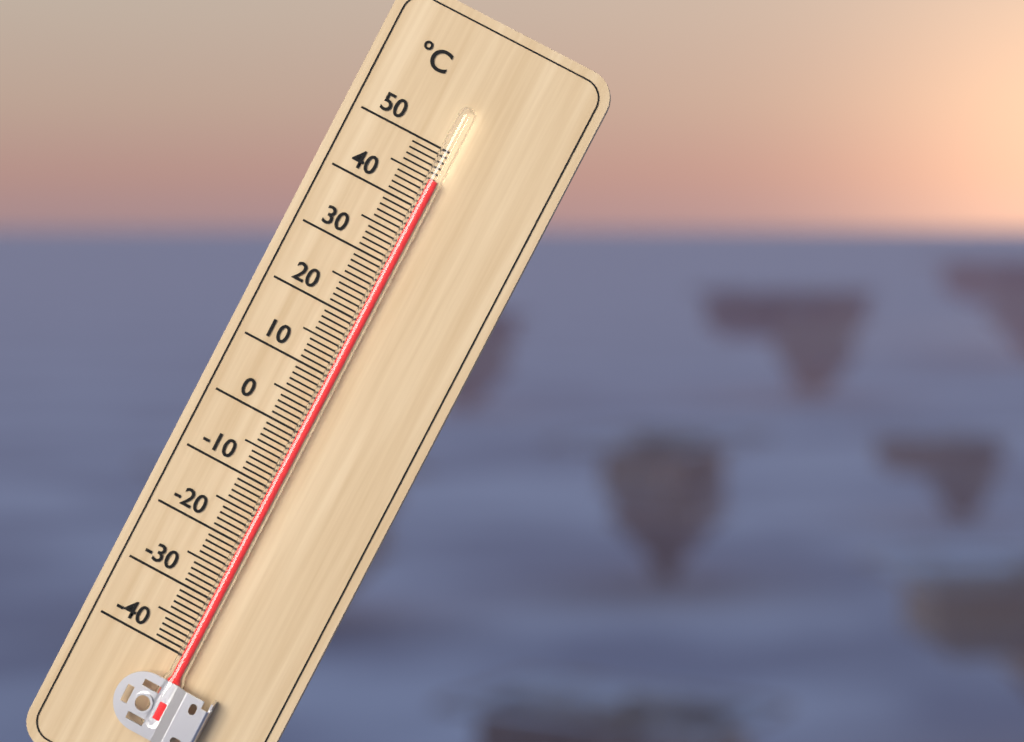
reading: 45 °C
